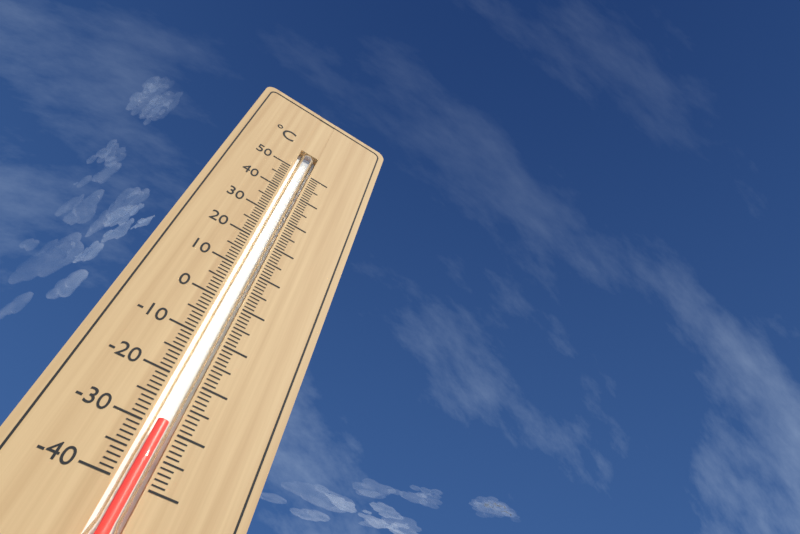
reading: -29 °C
